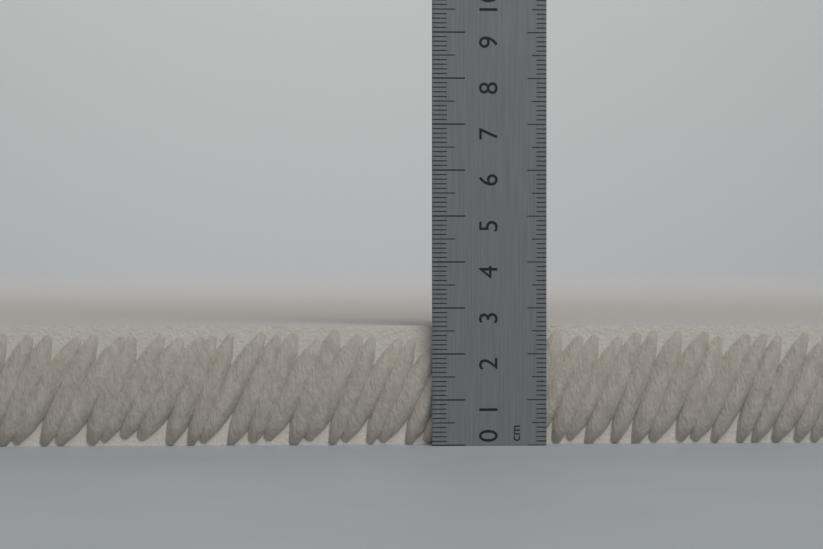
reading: 2.6 cm
